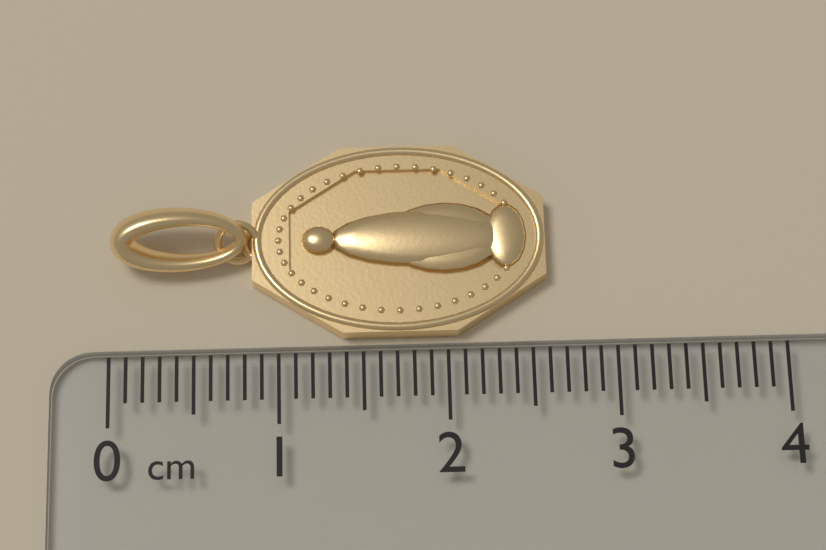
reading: 2.6 cm
